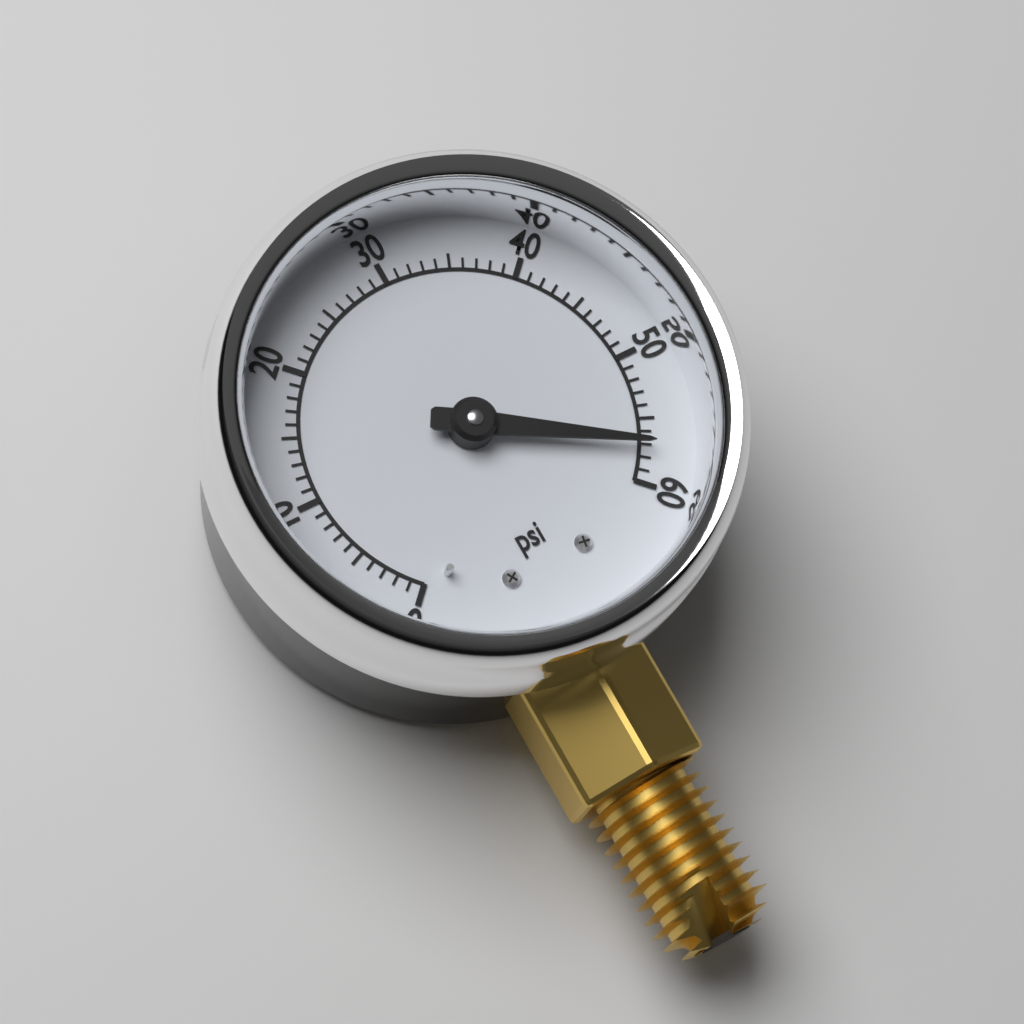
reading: 57 psi
